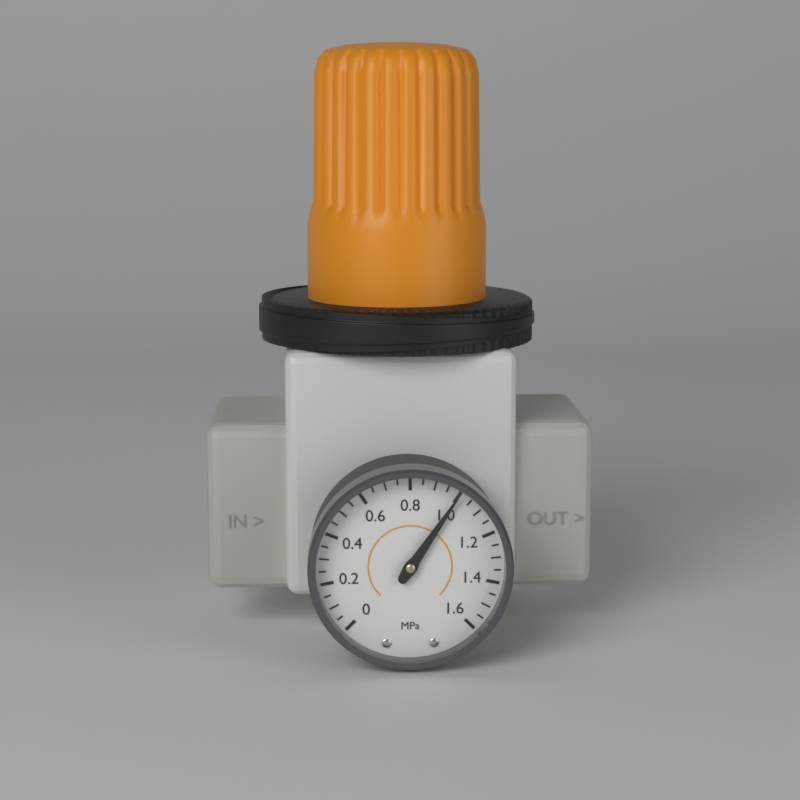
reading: 1.00 MPa
